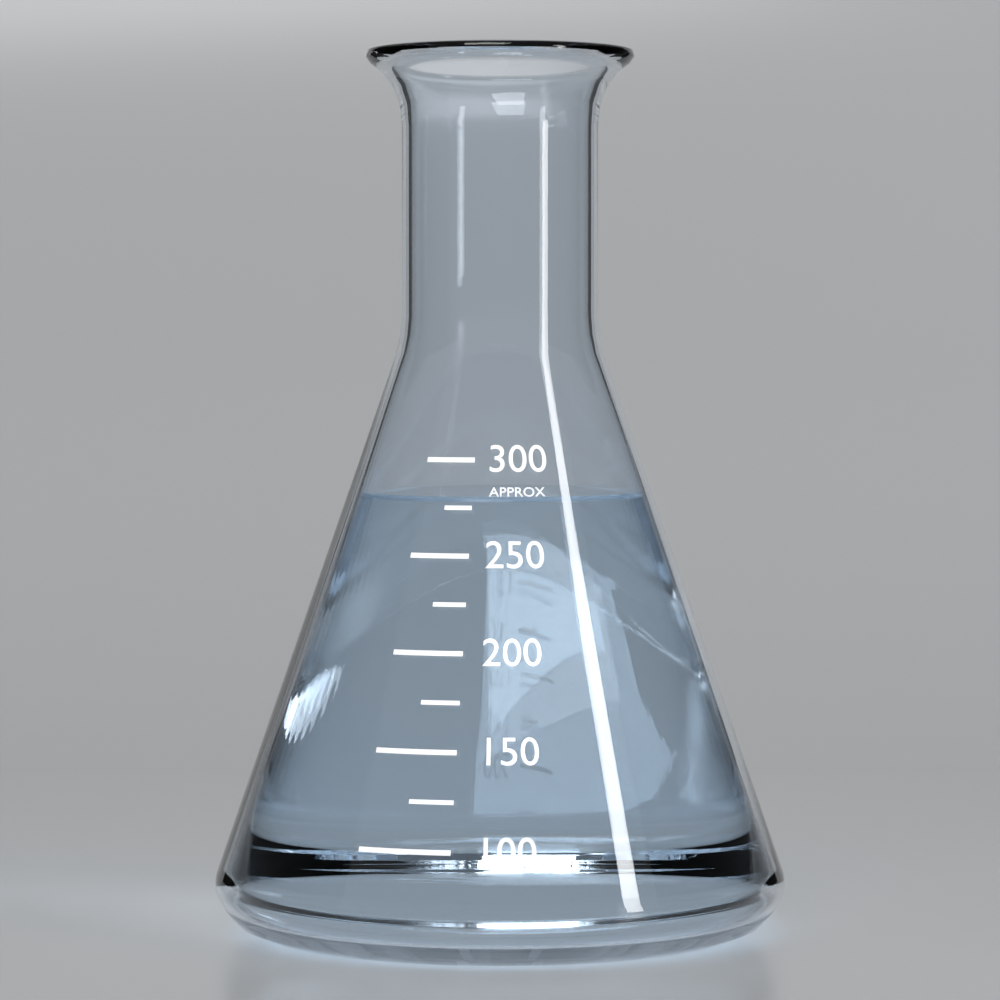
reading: 280 (no unit)
